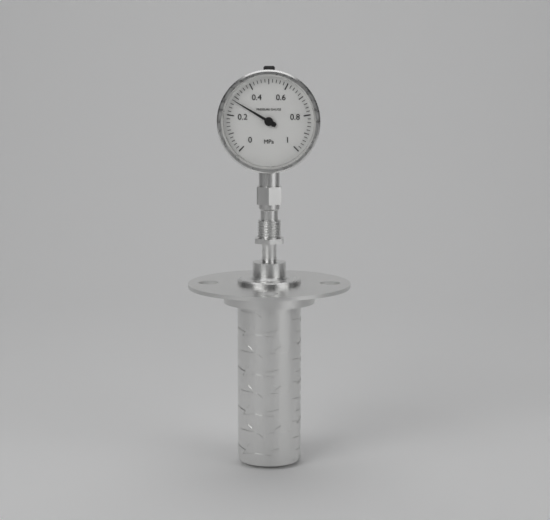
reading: 0.28 MPa
